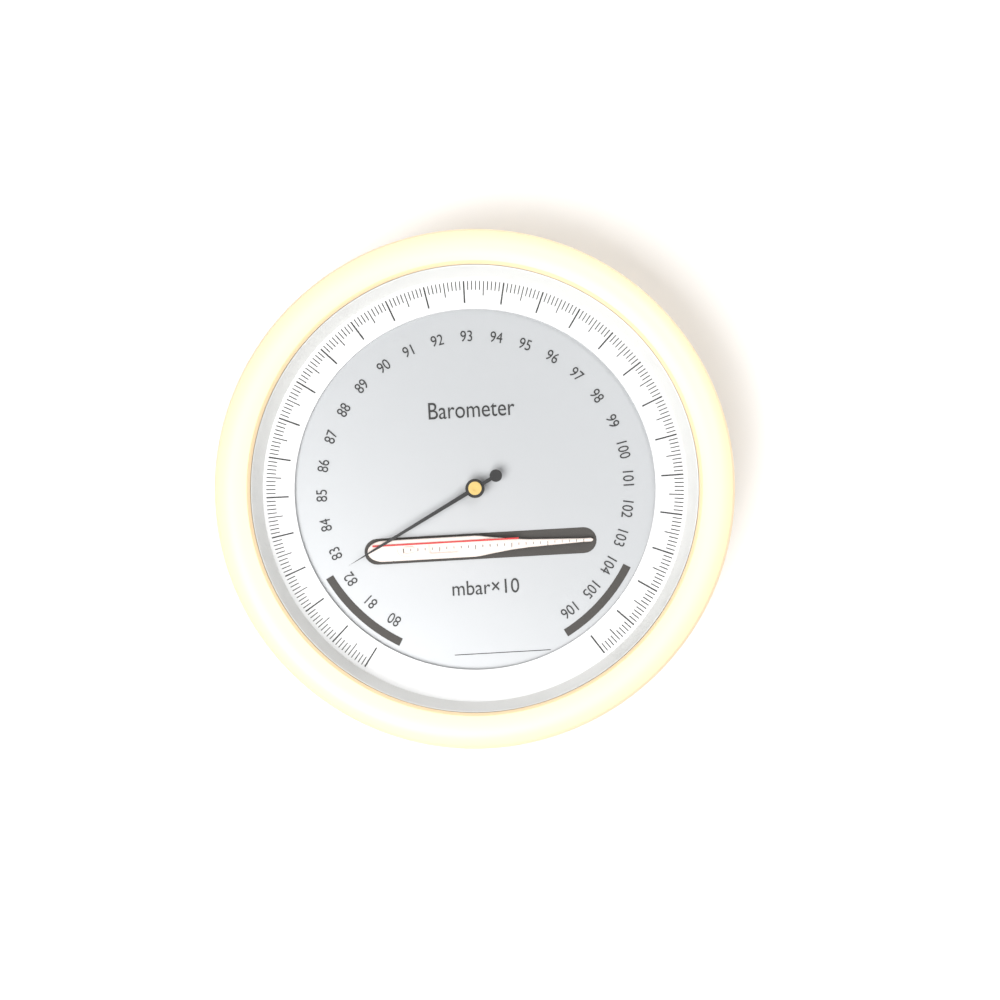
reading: 82.4 mbar×10
